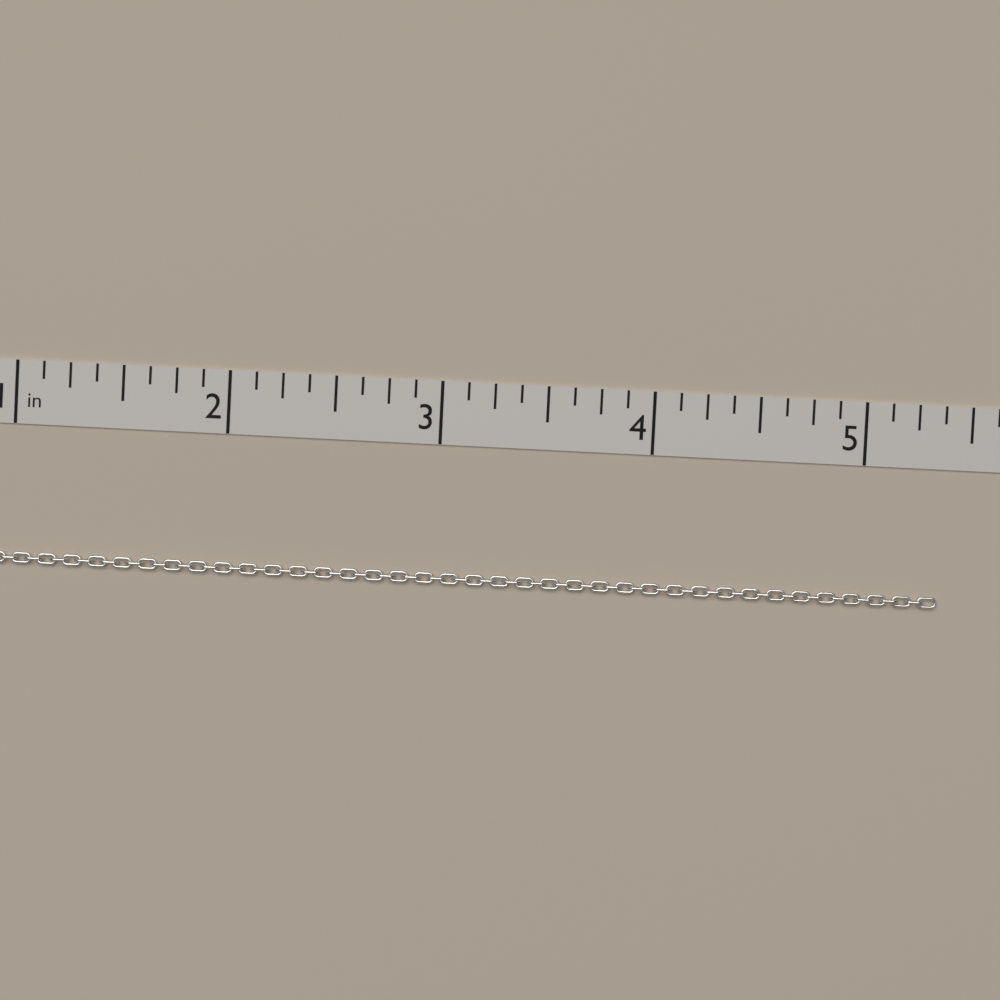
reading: 5.375 in
